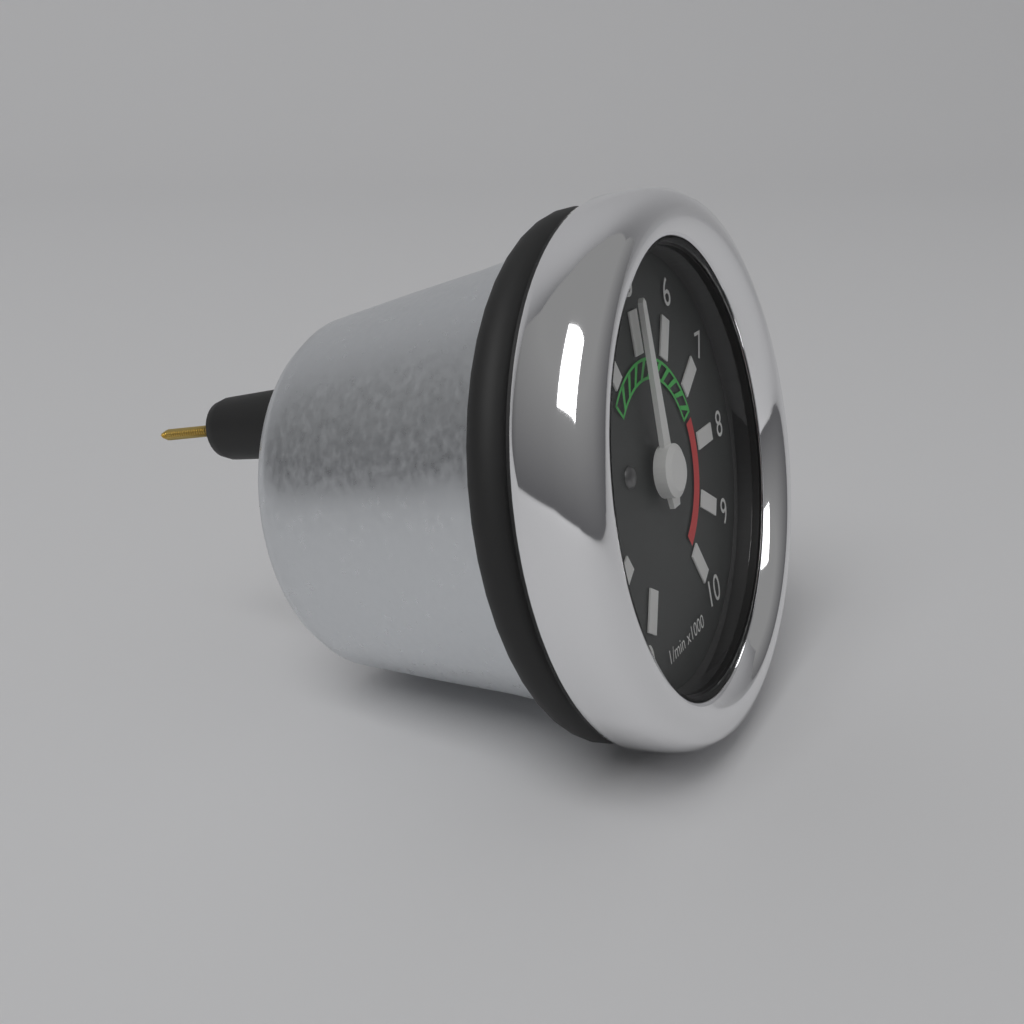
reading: 5000 1/min
